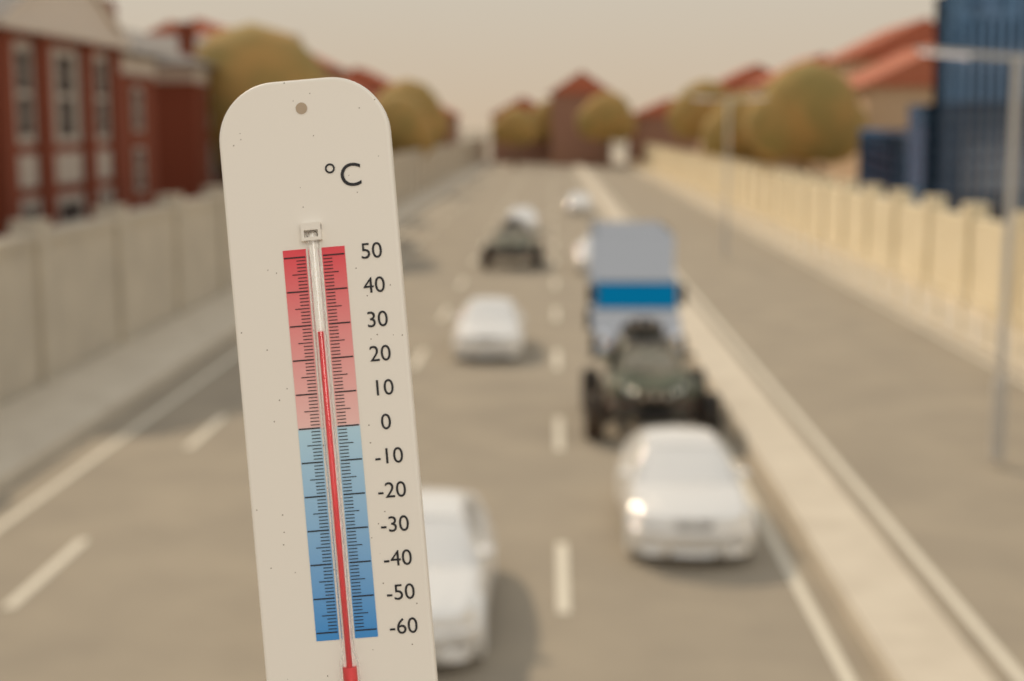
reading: 28 °C
